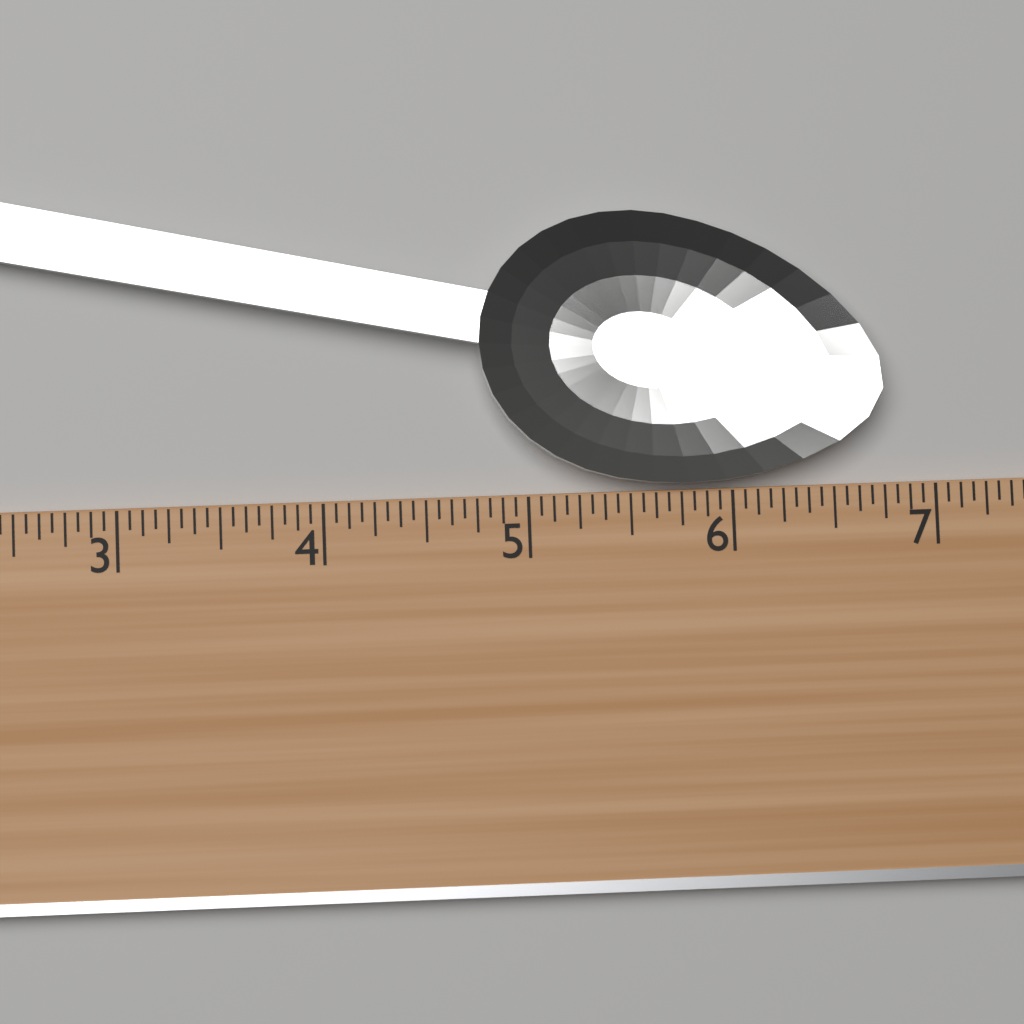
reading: 6.7500 (no unit)
